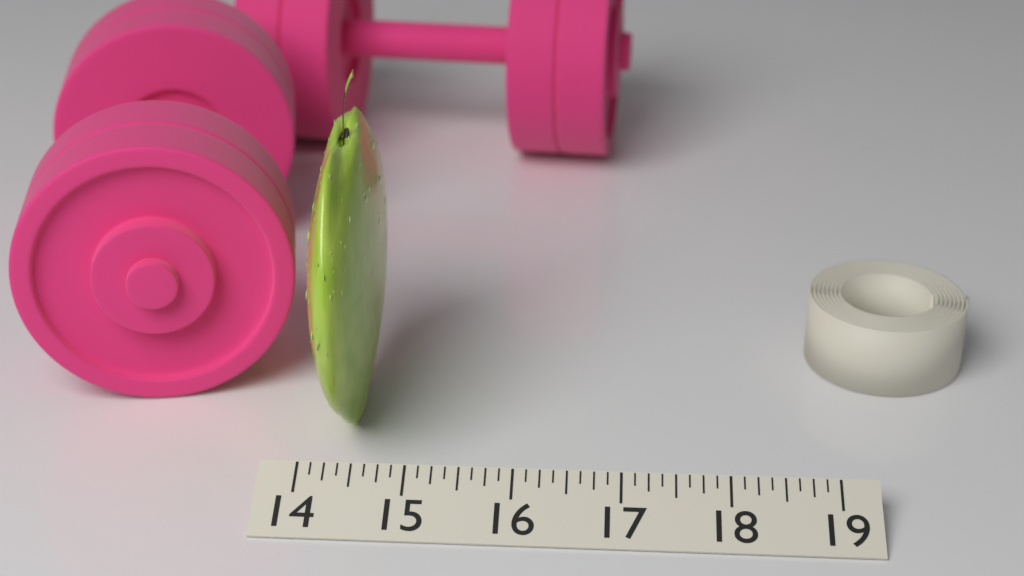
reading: 14.625 (no unit)
